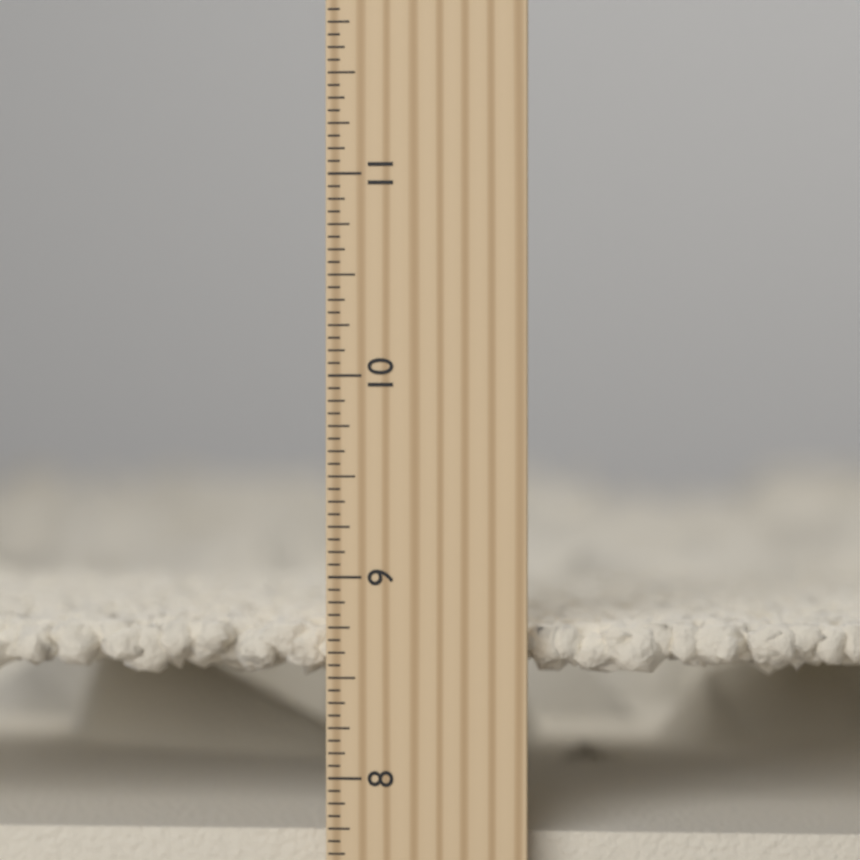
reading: 8.7500 inch
